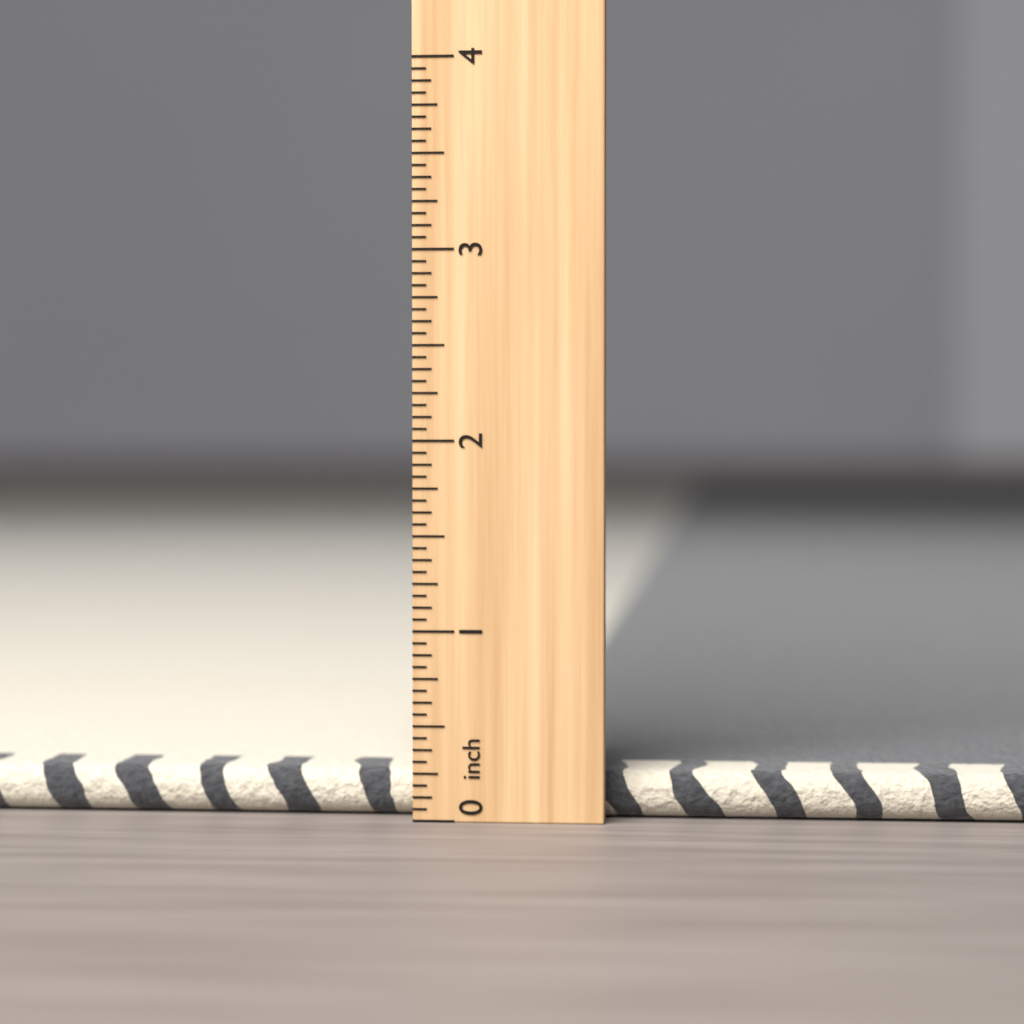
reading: 0.2500 inch
